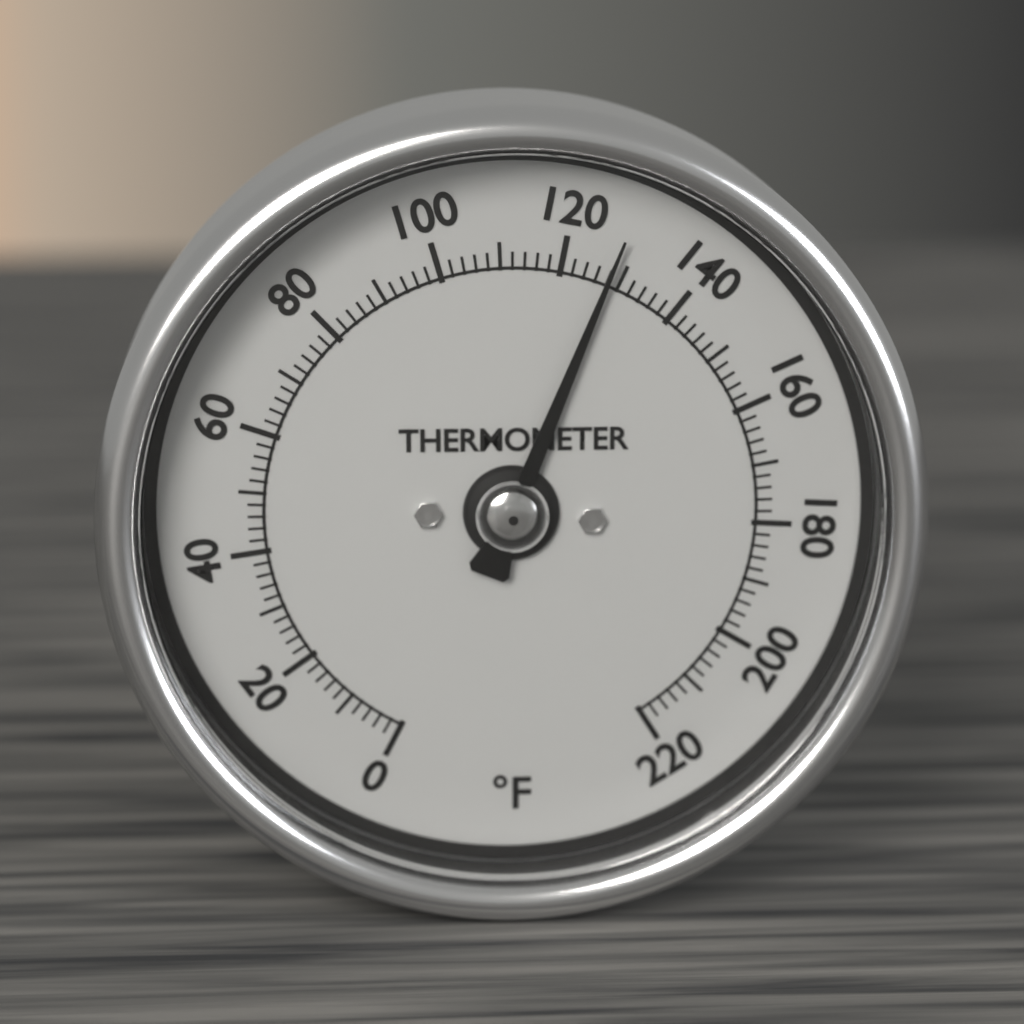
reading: 128 °F
